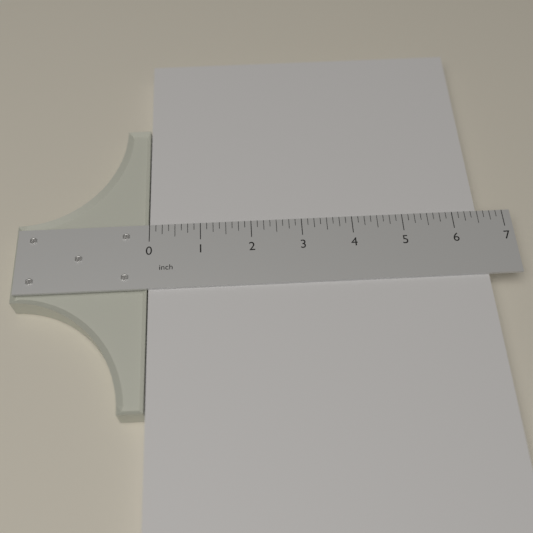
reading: 6.500 inch
